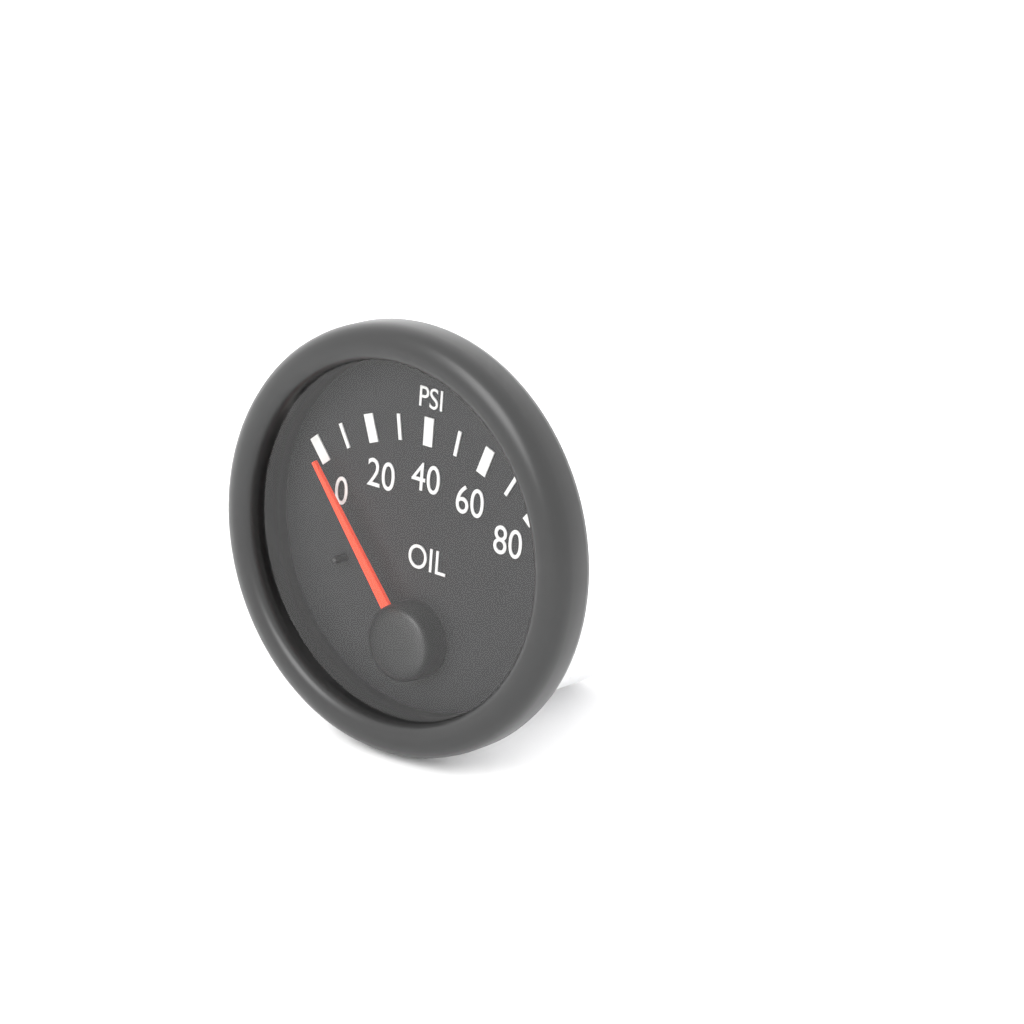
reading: 0 psi
